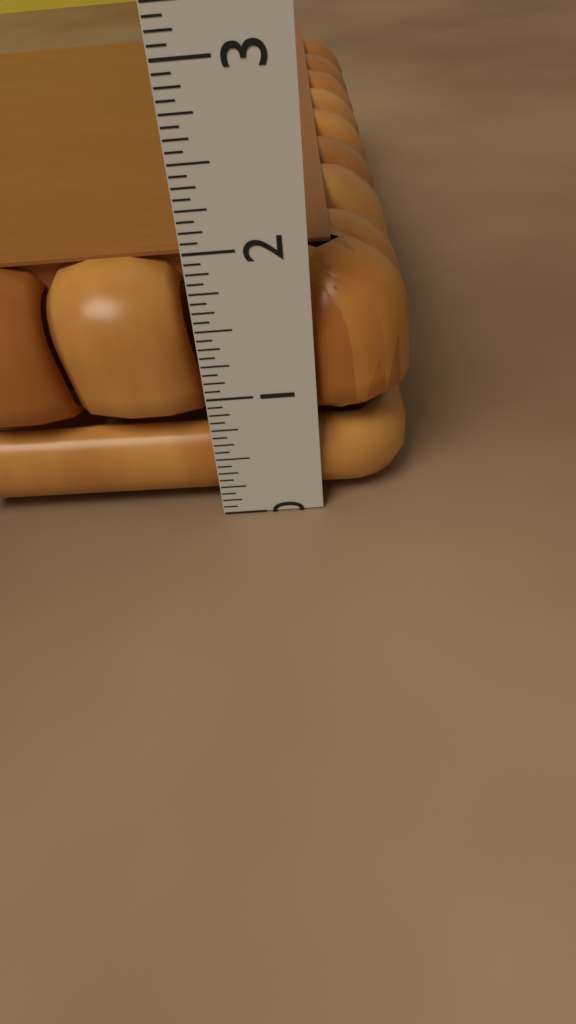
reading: 1.8125 in
